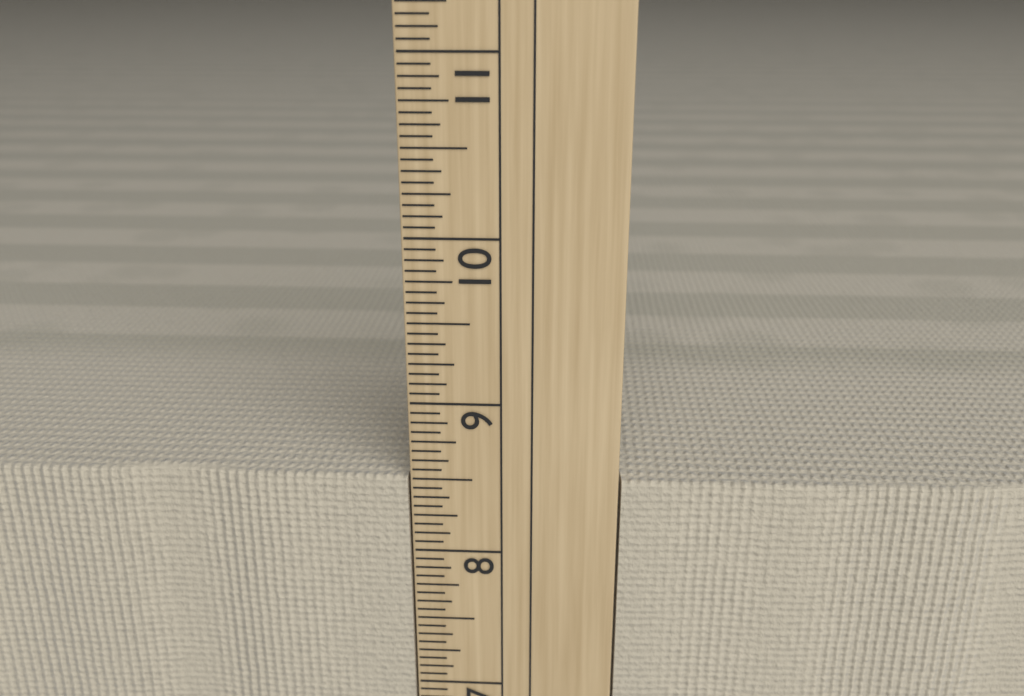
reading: 8.5000 in
